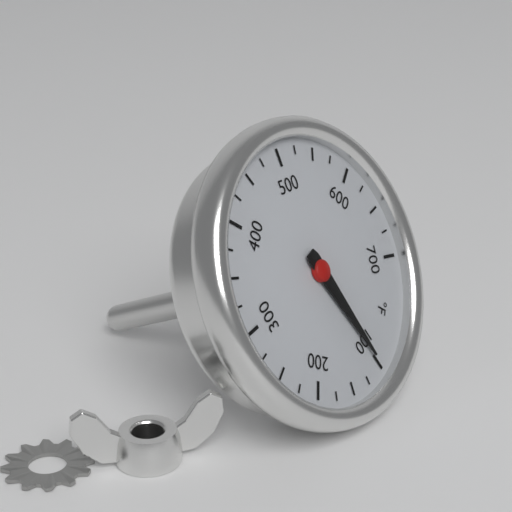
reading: 100 °F
